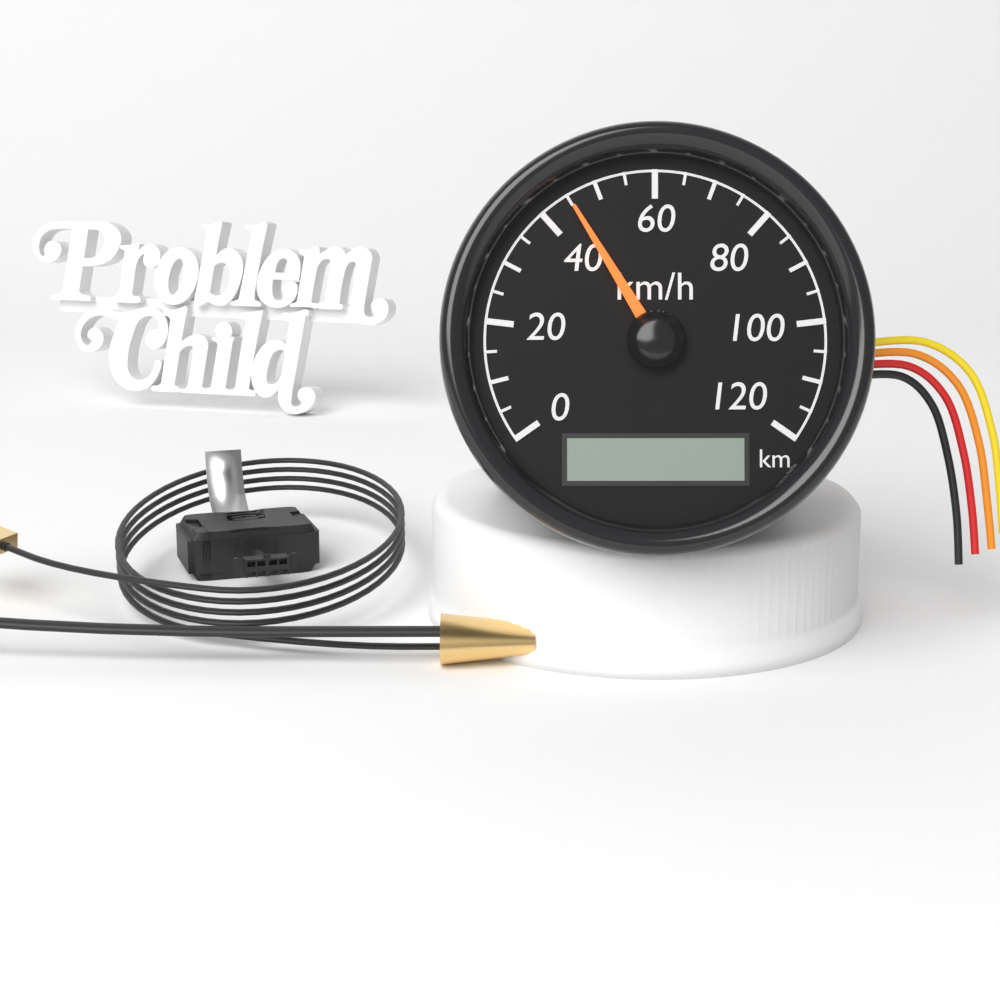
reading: 45 km/h
